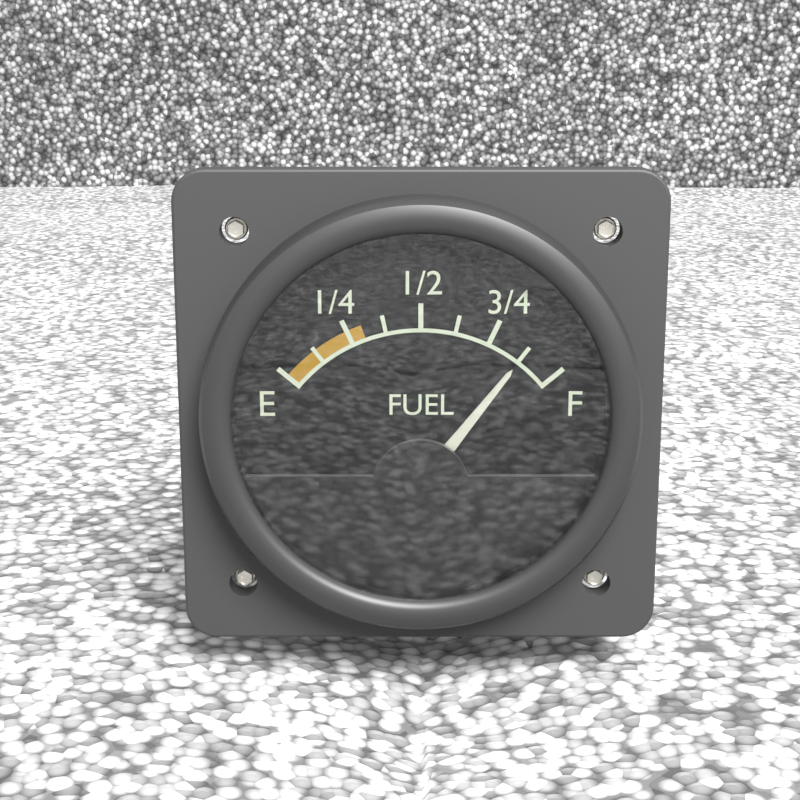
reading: 0.875 (no unit)
